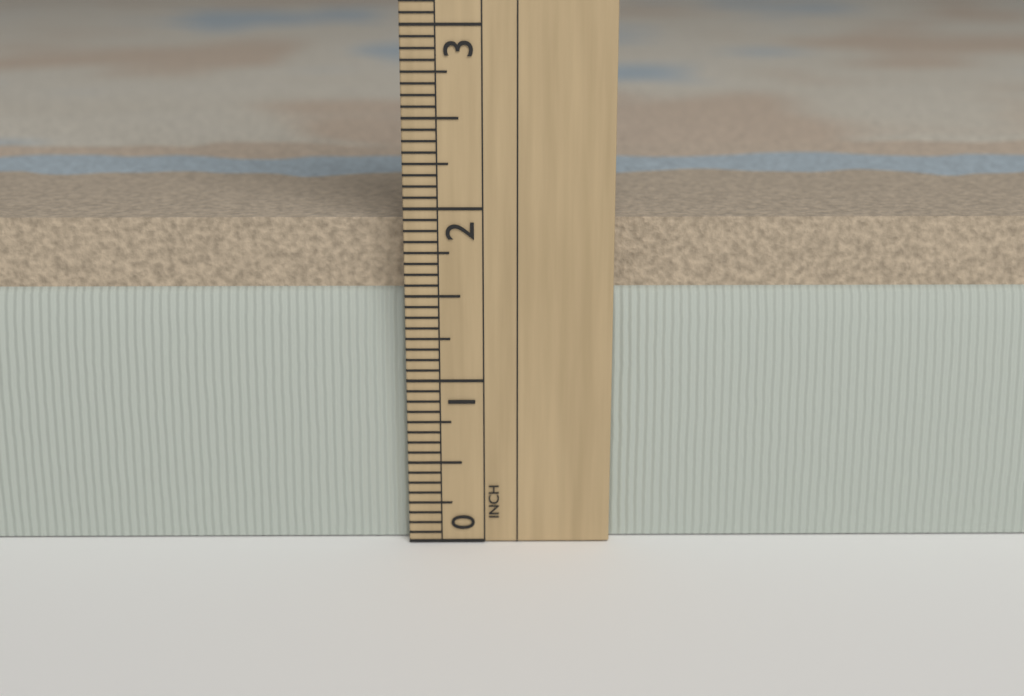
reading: 1.9375 in
